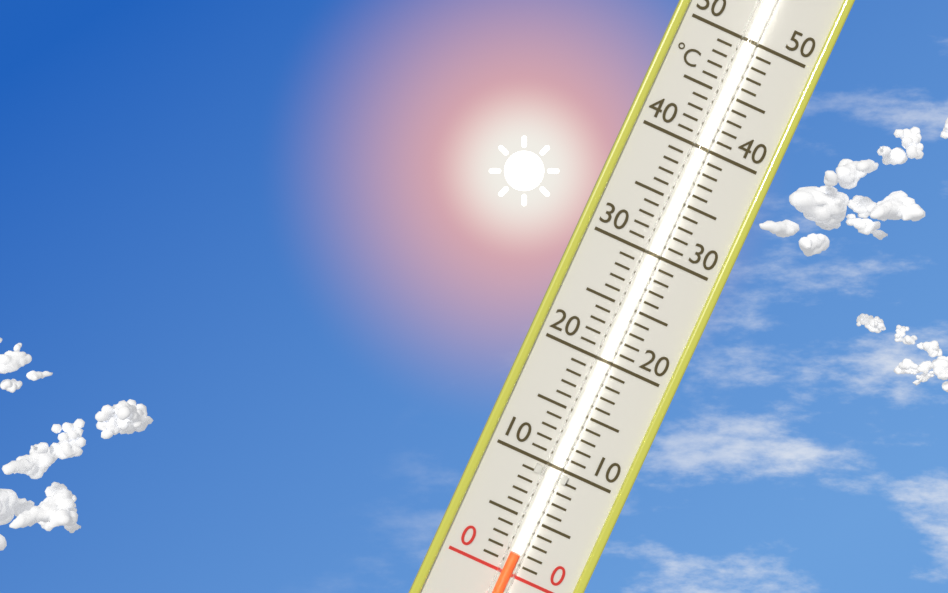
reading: 2 °C
